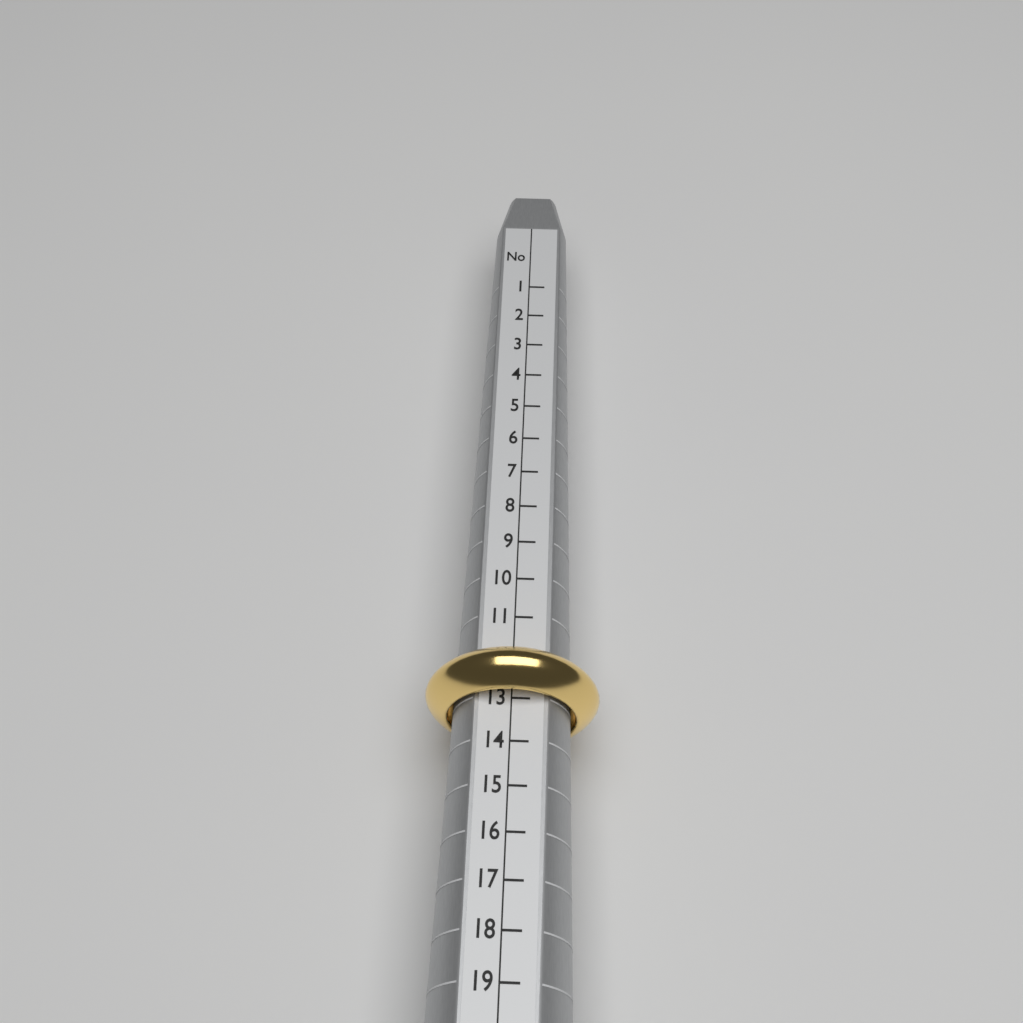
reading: 13 (no unit)
